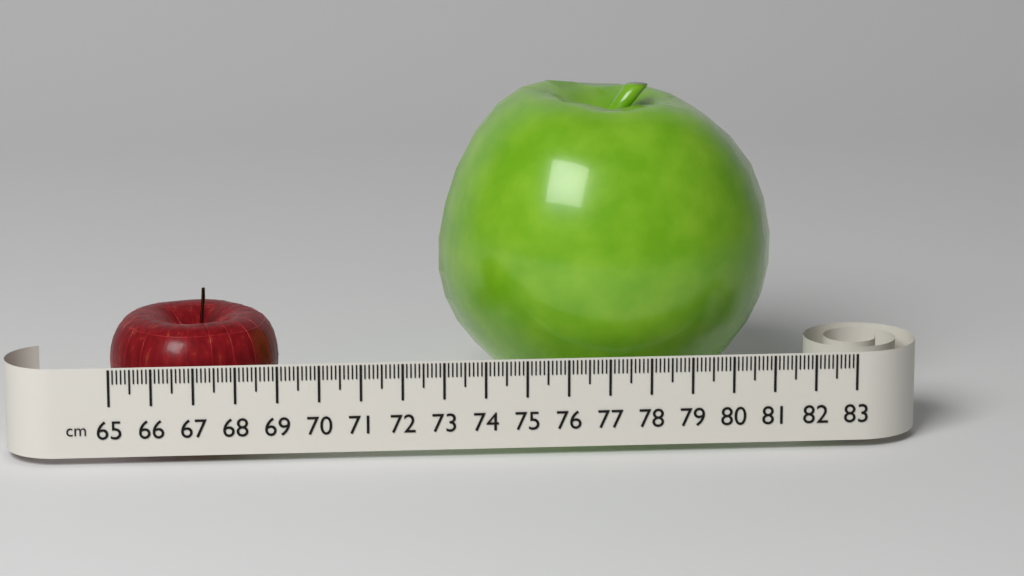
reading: 69.1 cm
